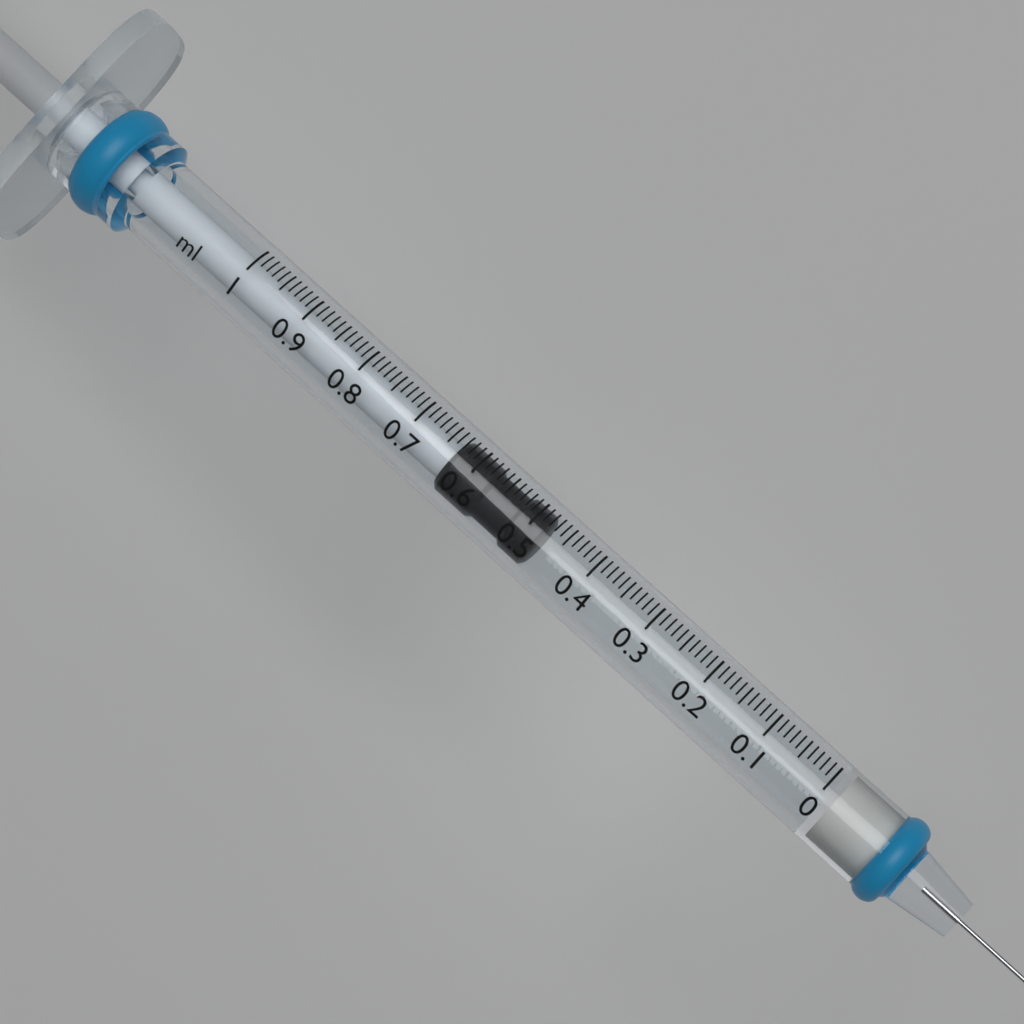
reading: 0.48 ml
